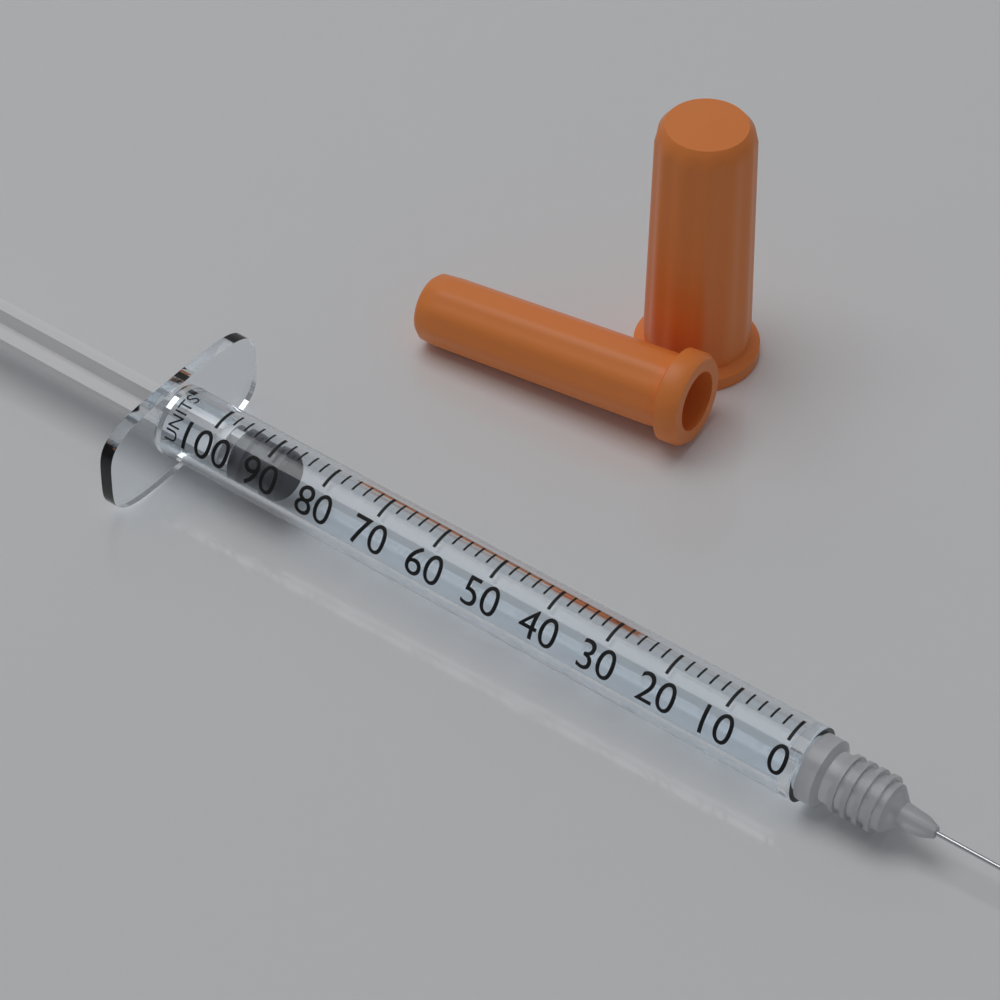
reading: 88 units
